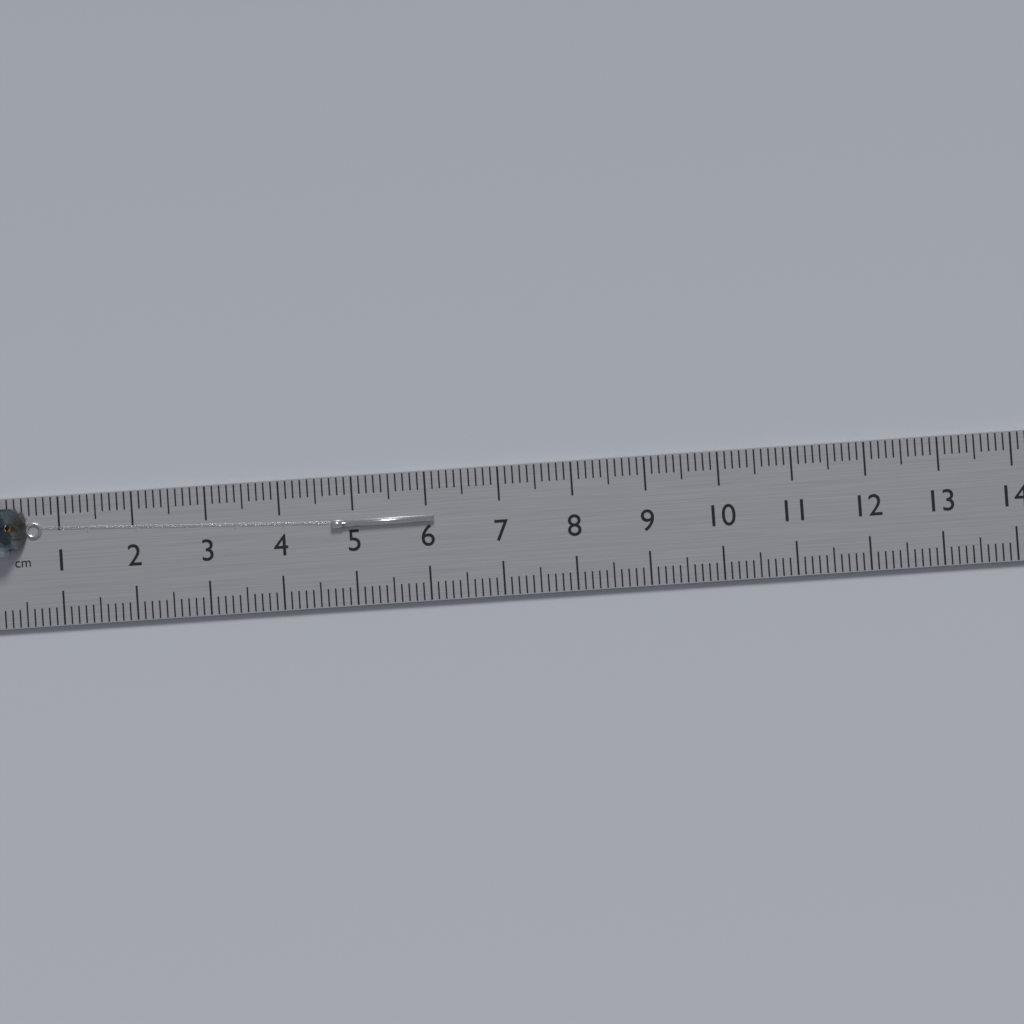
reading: 6.1 cm
